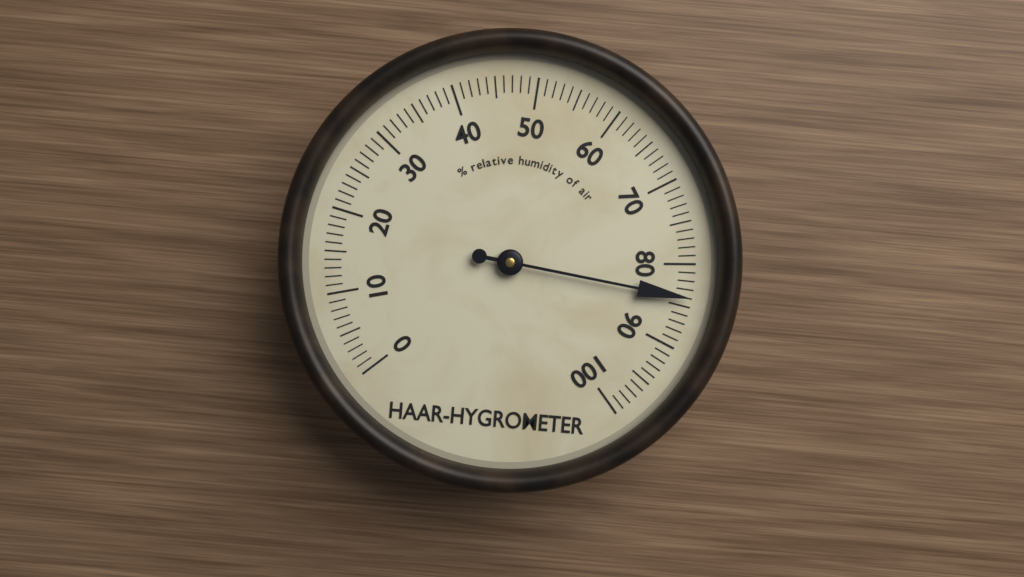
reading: 84 %
